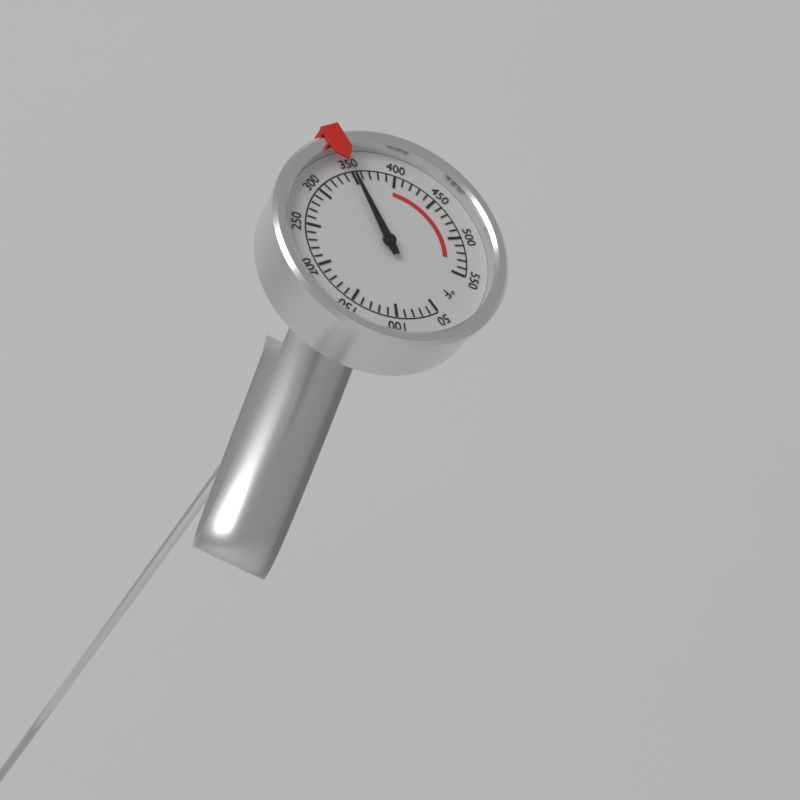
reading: 350 °F
